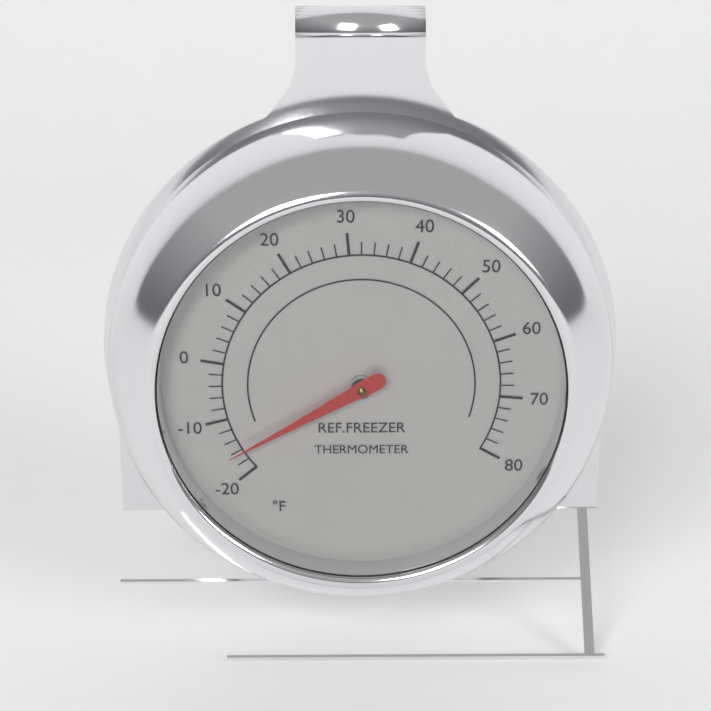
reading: -16 °F
